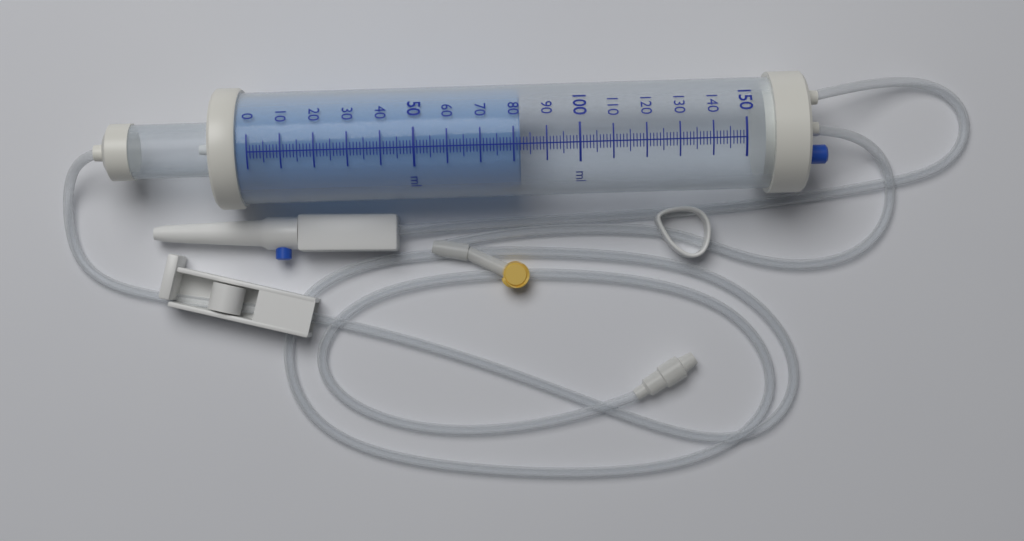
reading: 82 ml
